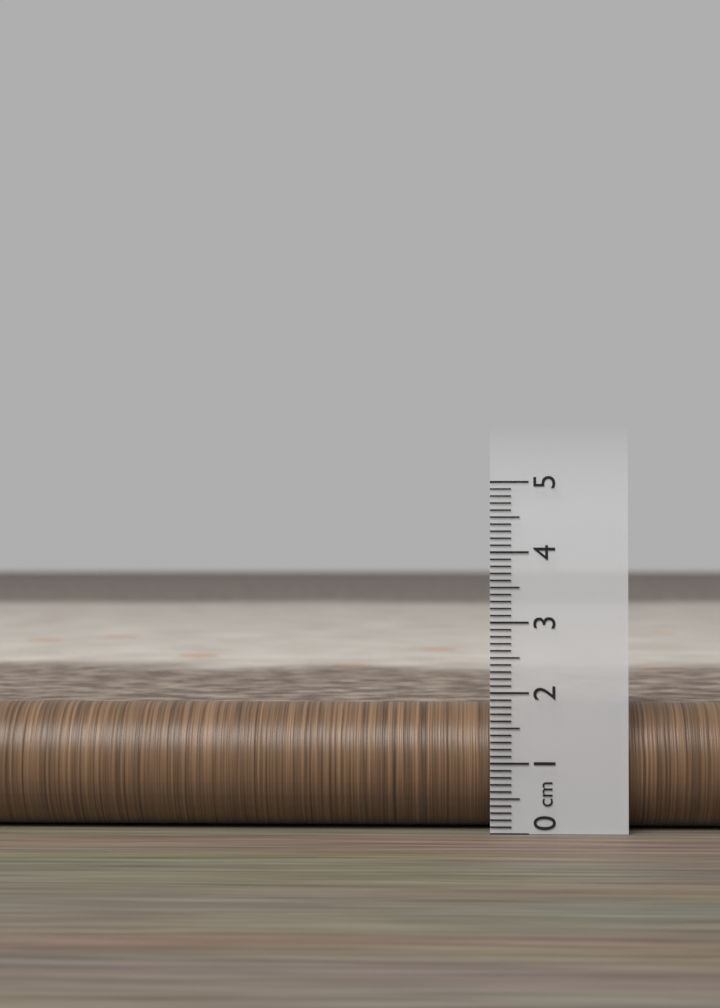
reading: 1.8 cm
